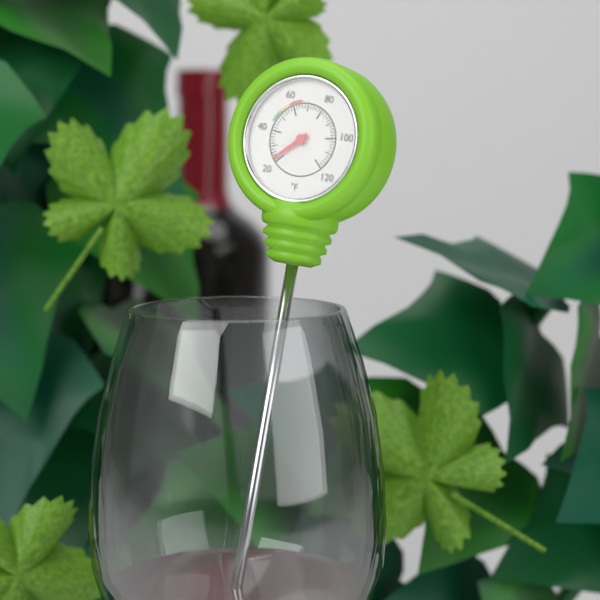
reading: 22 °F
